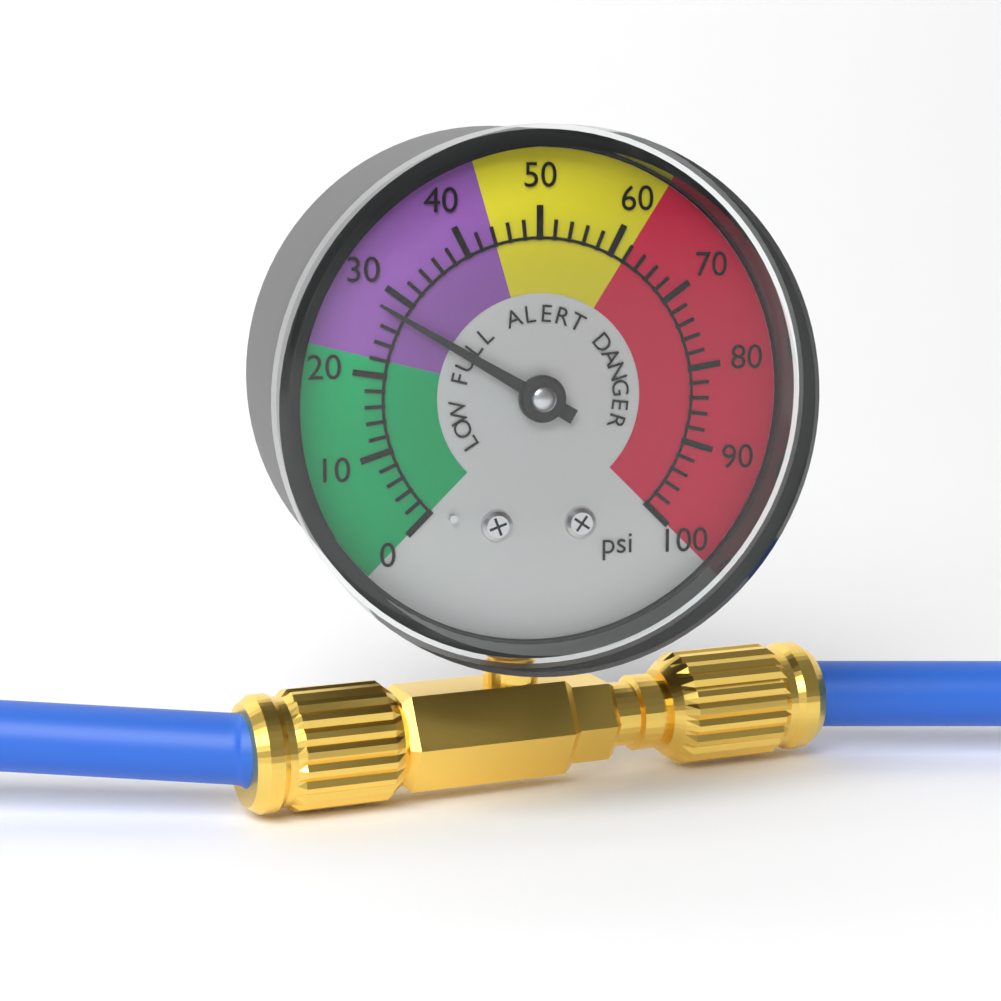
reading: 28 psi
